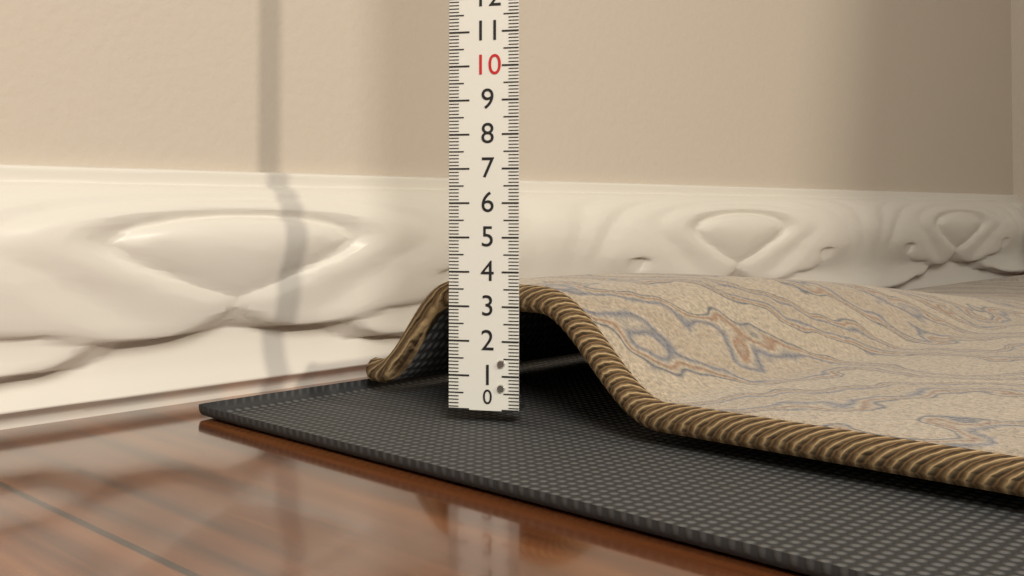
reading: 3.6 (no unit)
